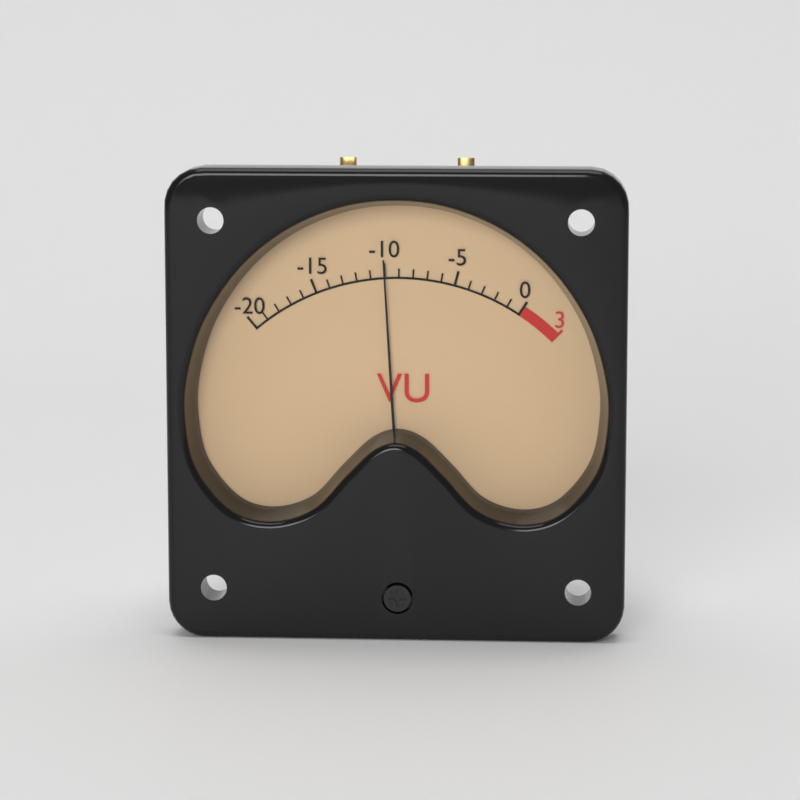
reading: -10 VU
